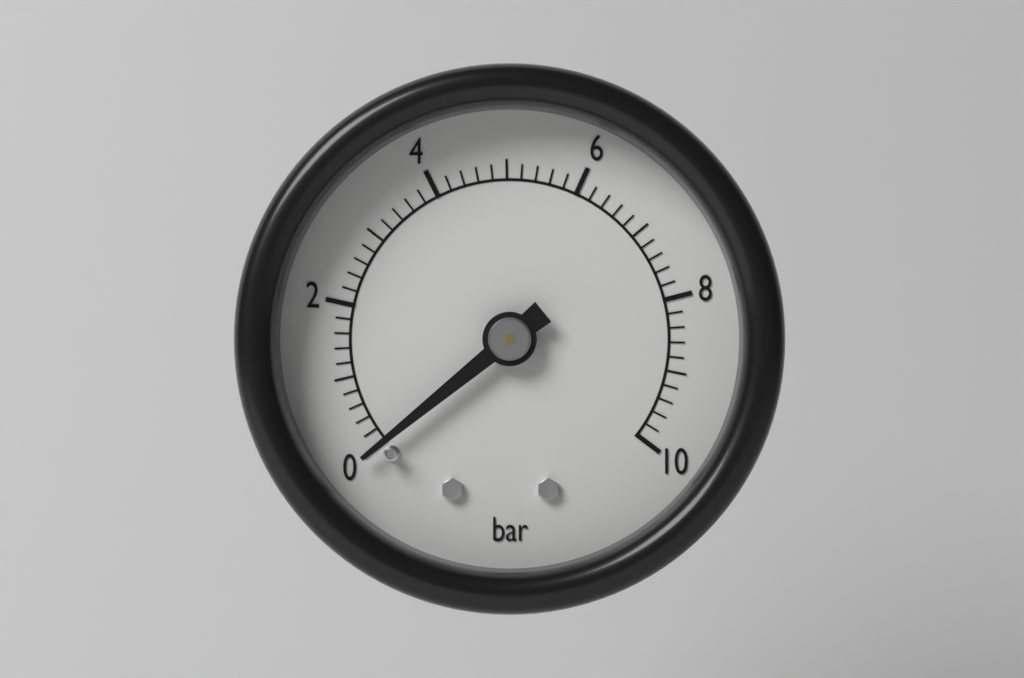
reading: 0.0 bar
